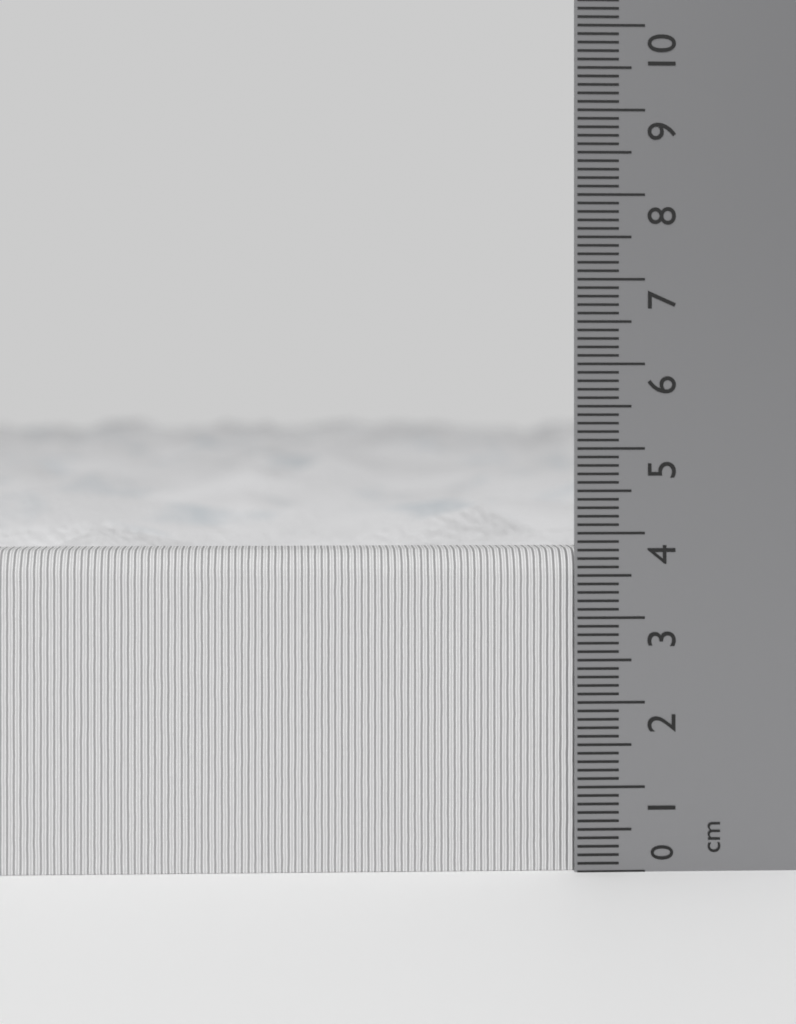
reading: 3.8 cm
